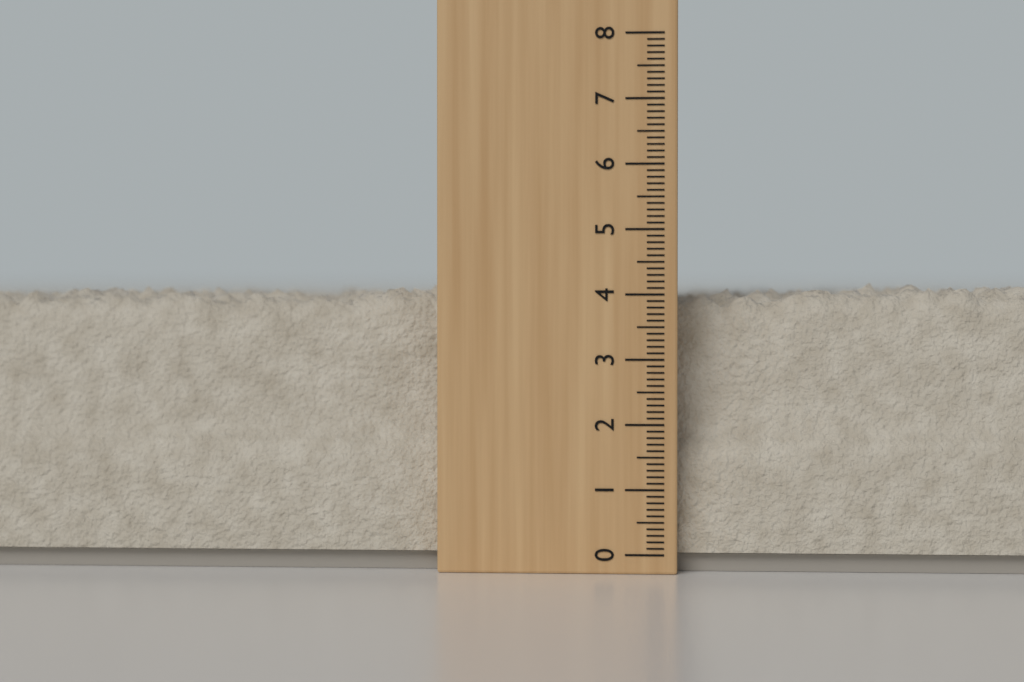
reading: 4.2 (no unit)
